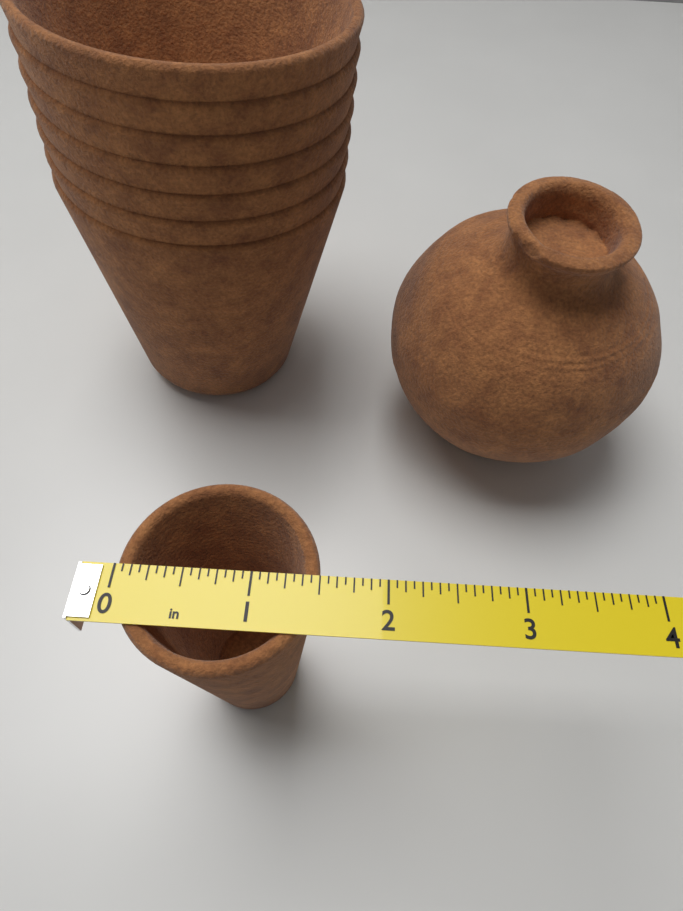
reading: 1.5000 in
